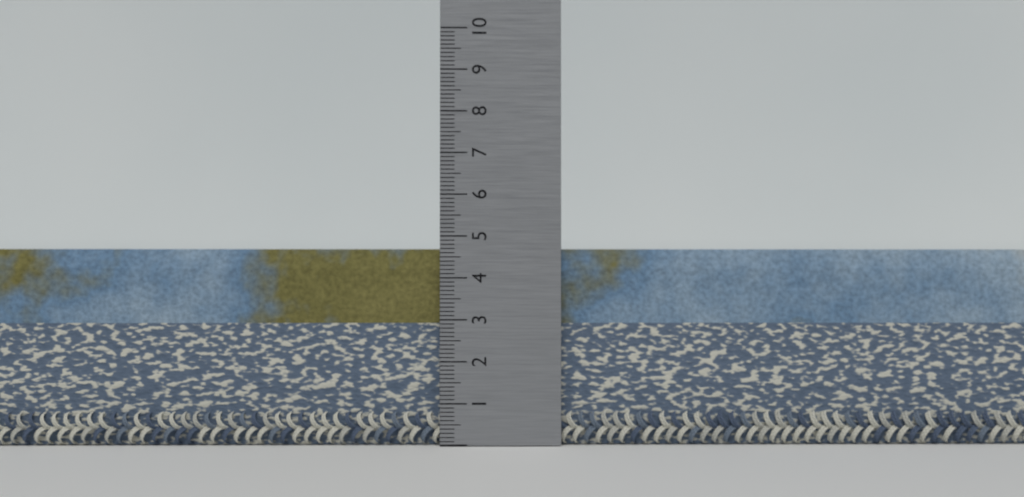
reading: 4.7 (no unit)
